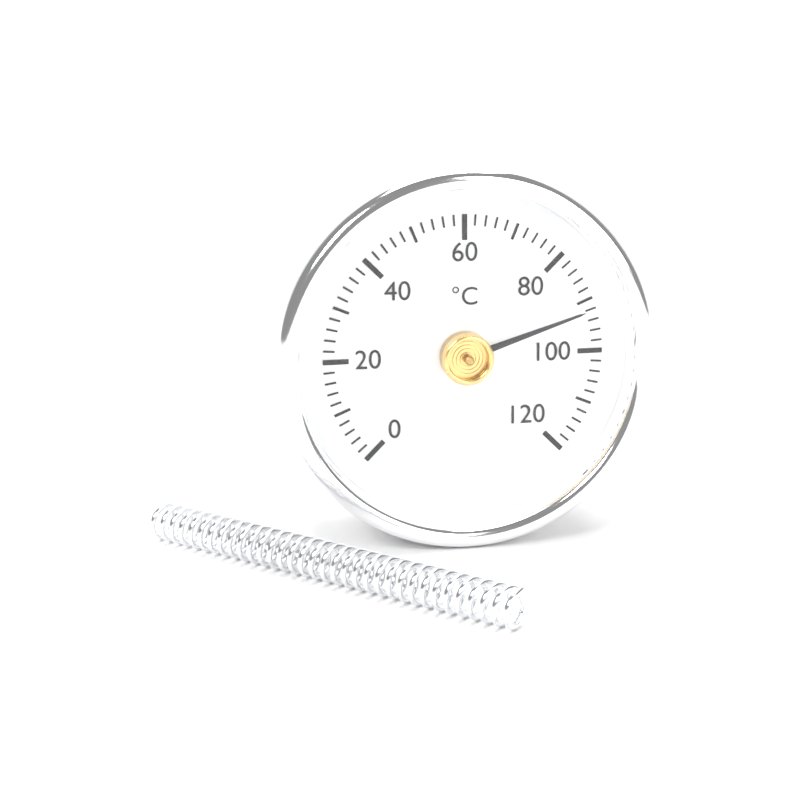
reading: 92 °C
